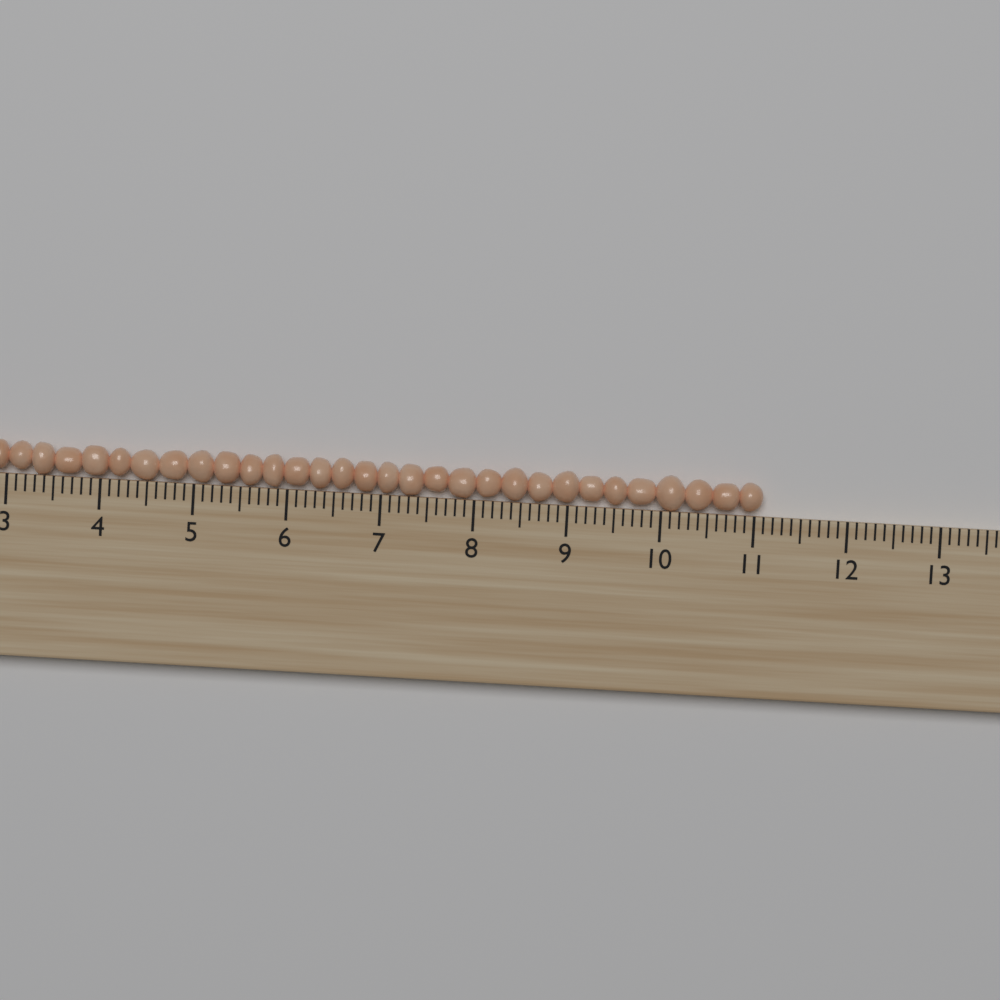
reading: 11.1 (no unit)
